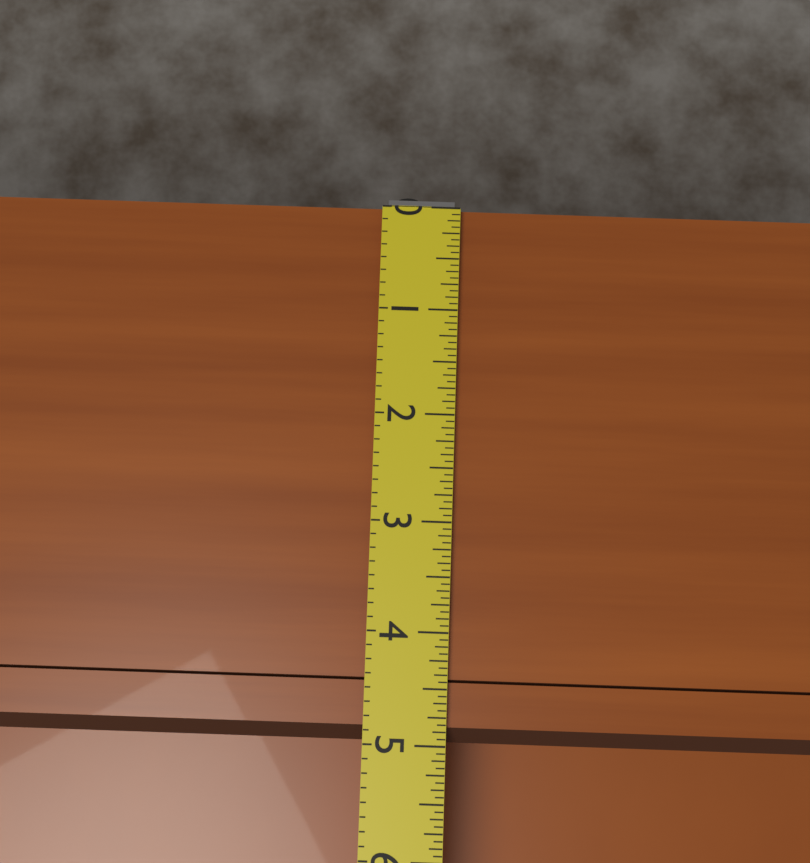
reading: 5.0000 (no unit)
